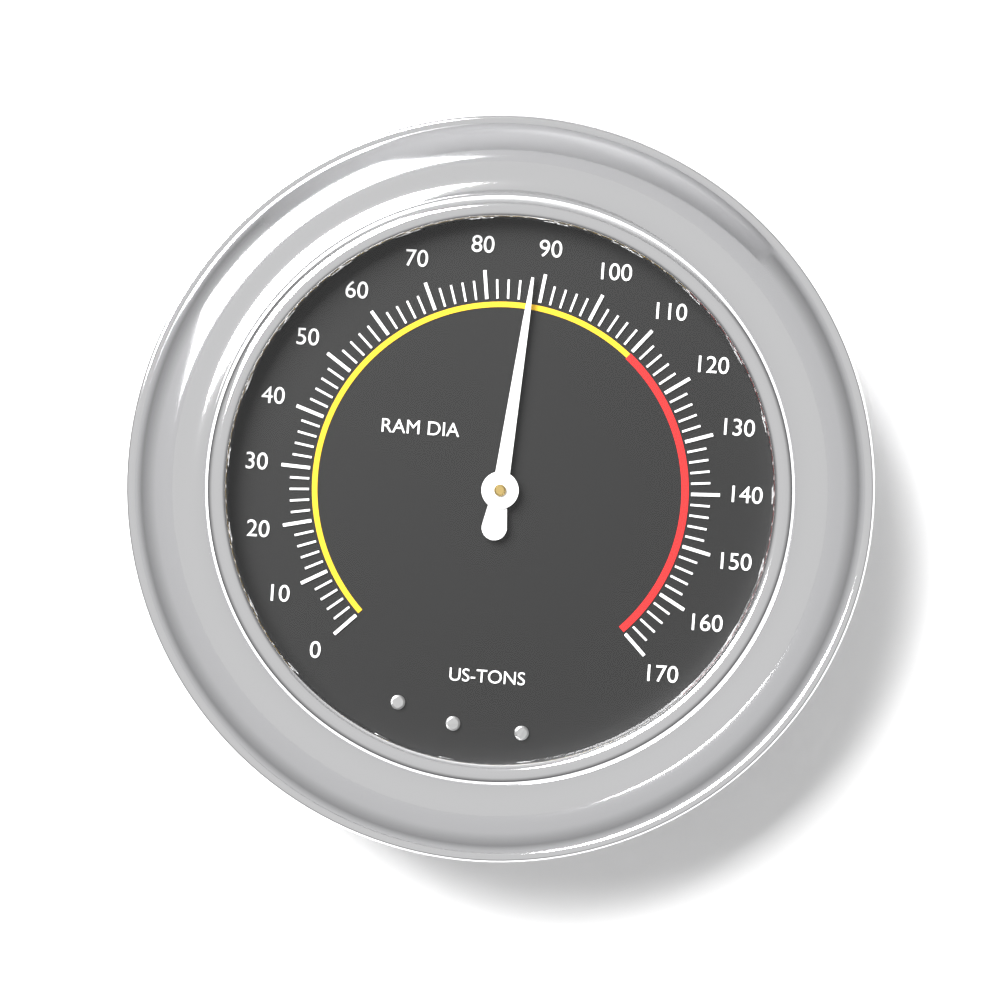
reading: 88 US-TONS
